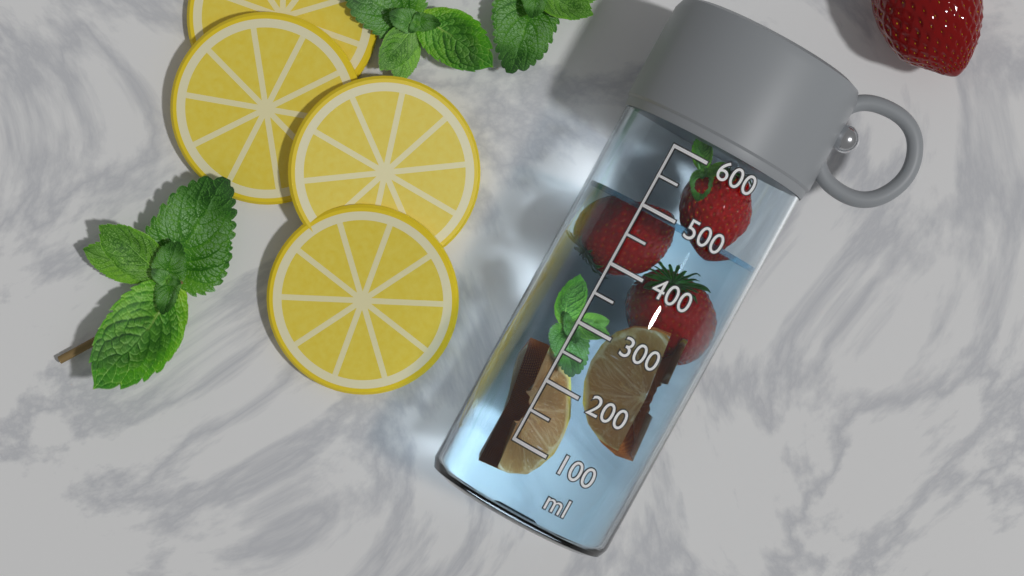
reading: 500 ml
